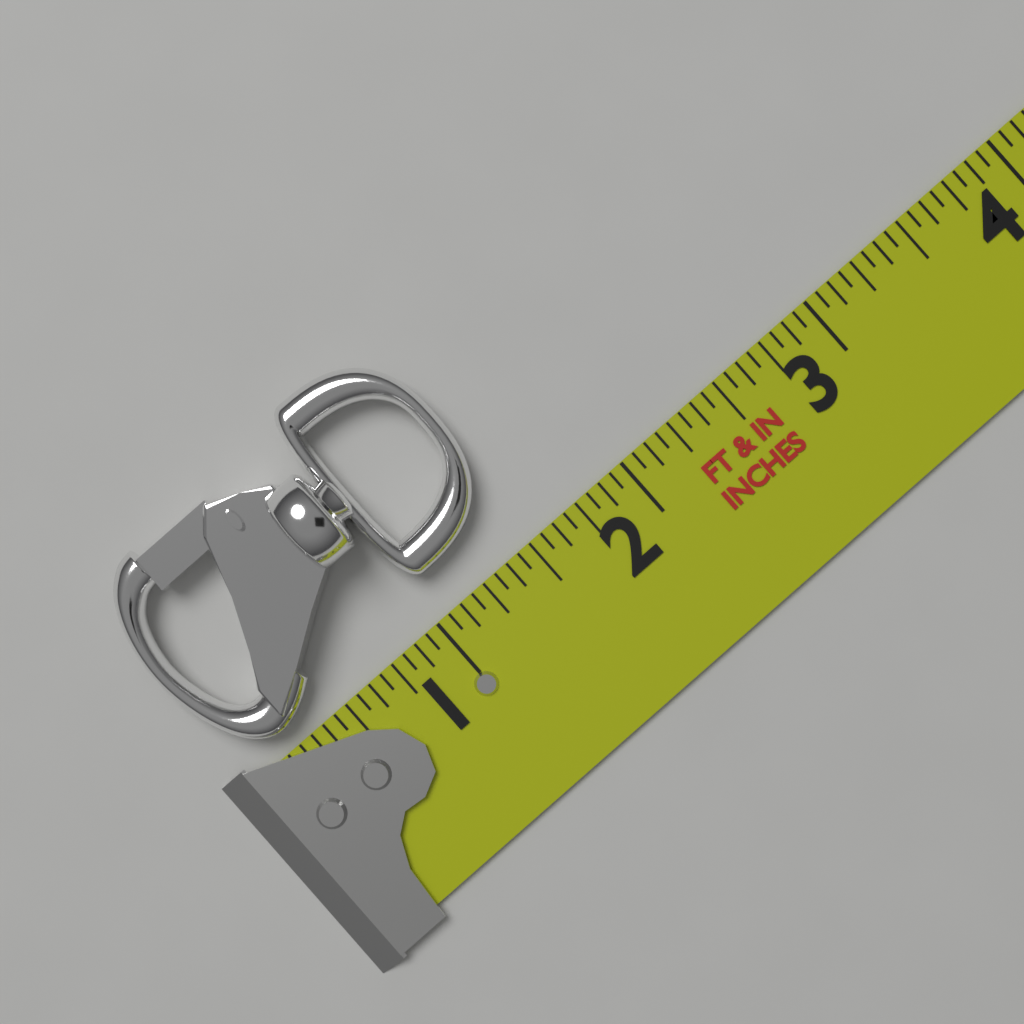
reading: 1.5625 in
